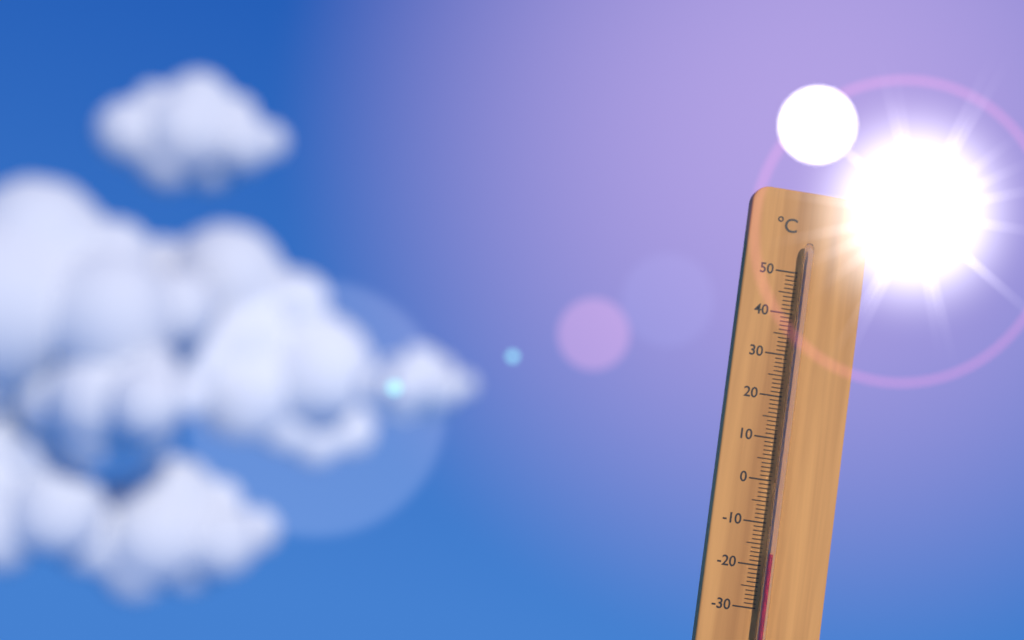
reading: -17 °C
